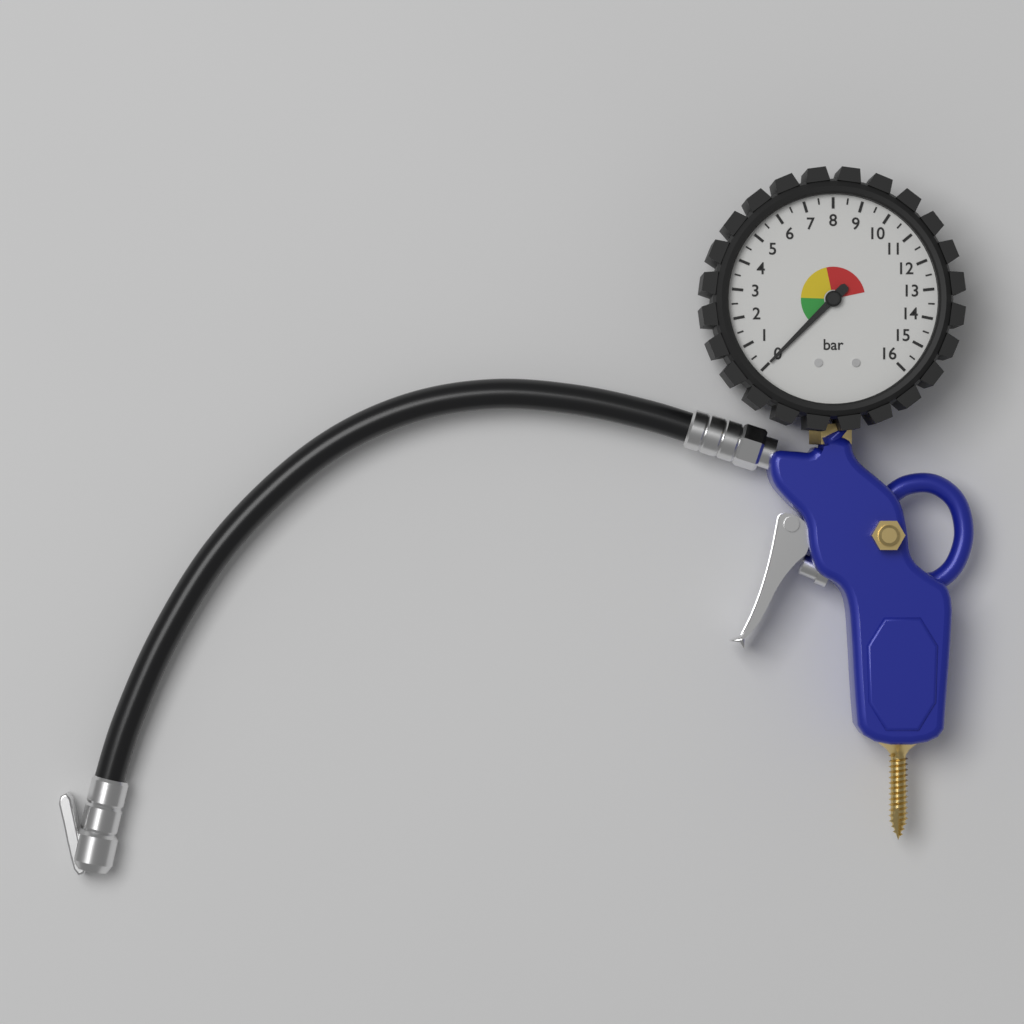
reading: 0.0 bar
